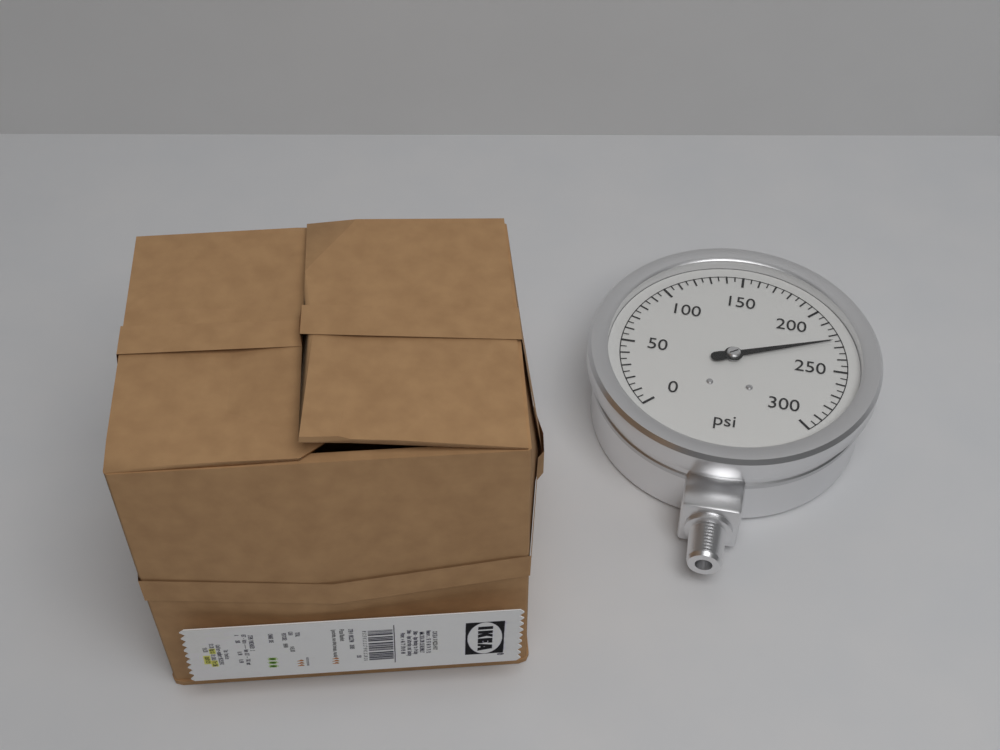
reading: 225 psi
